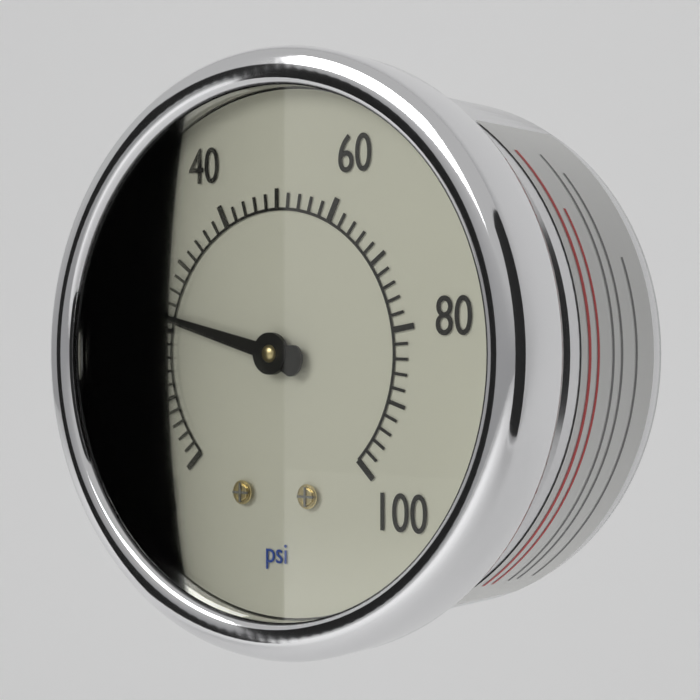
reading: 22 psi
